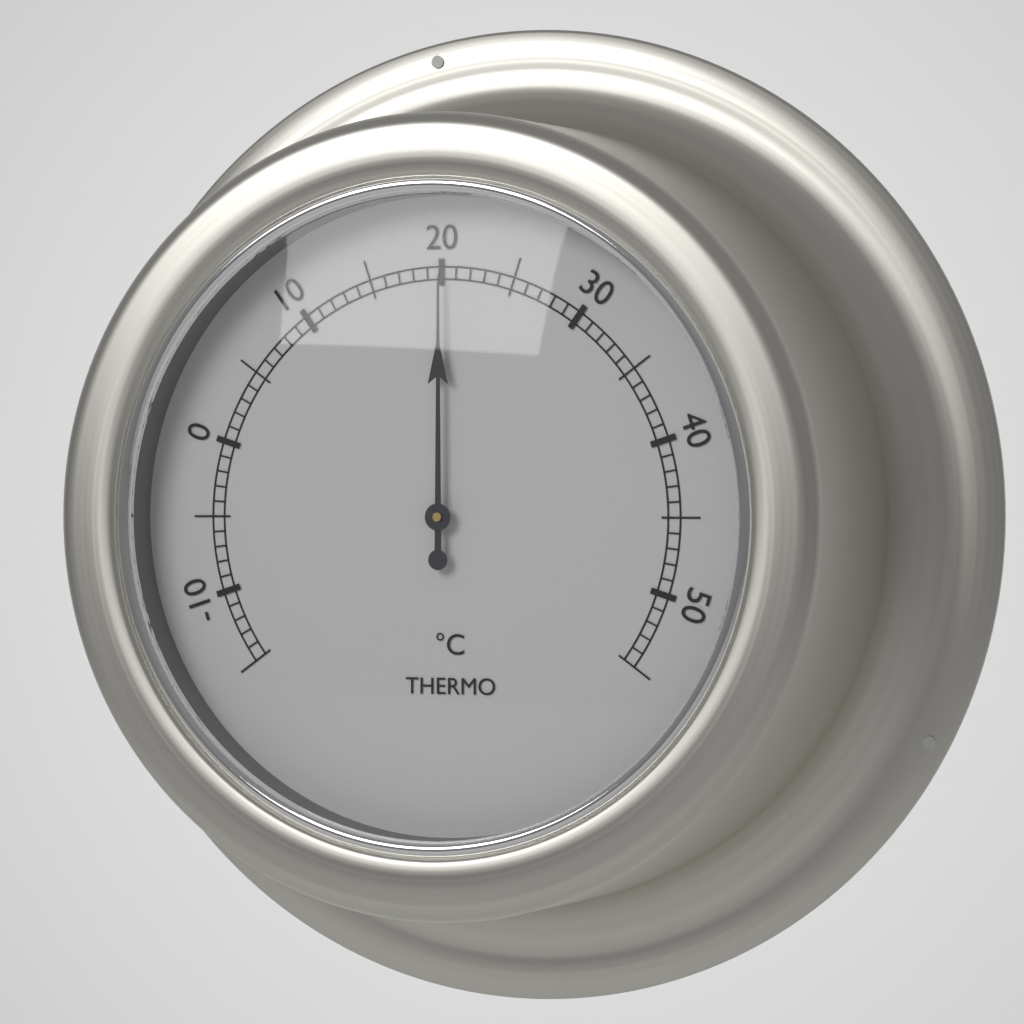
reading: 20 °C
